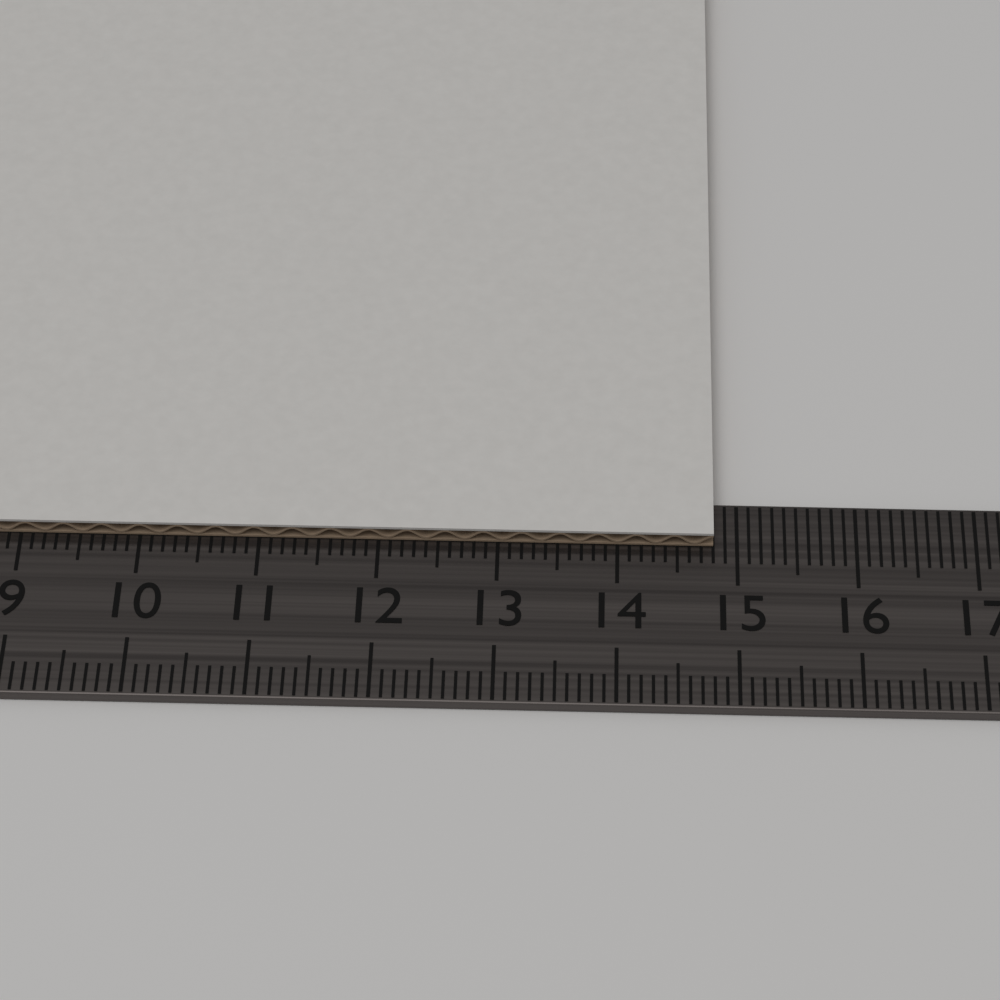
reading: 14.8 cm
